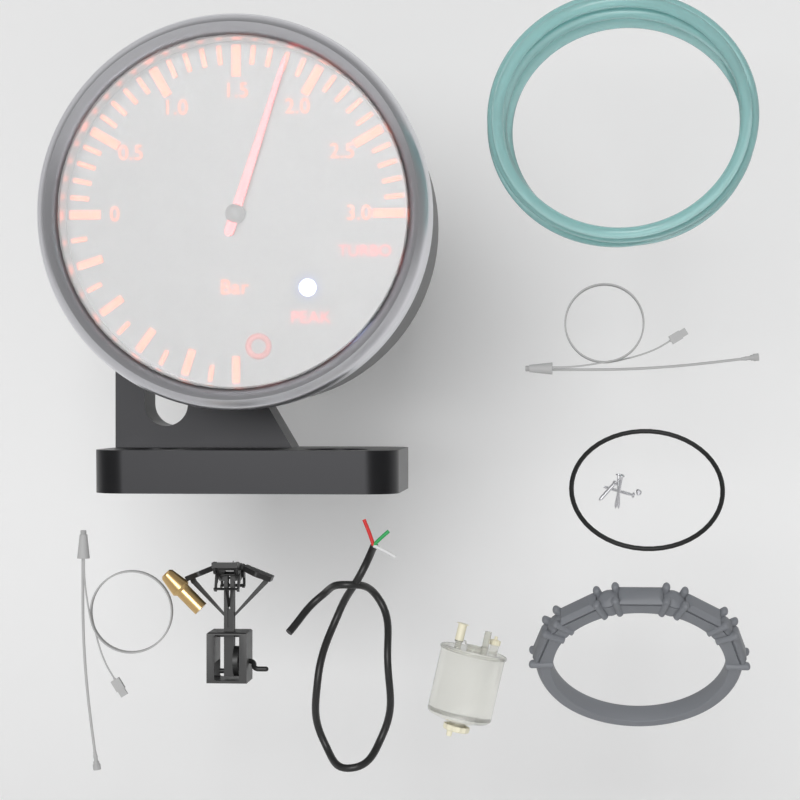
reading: 1.8 bar
